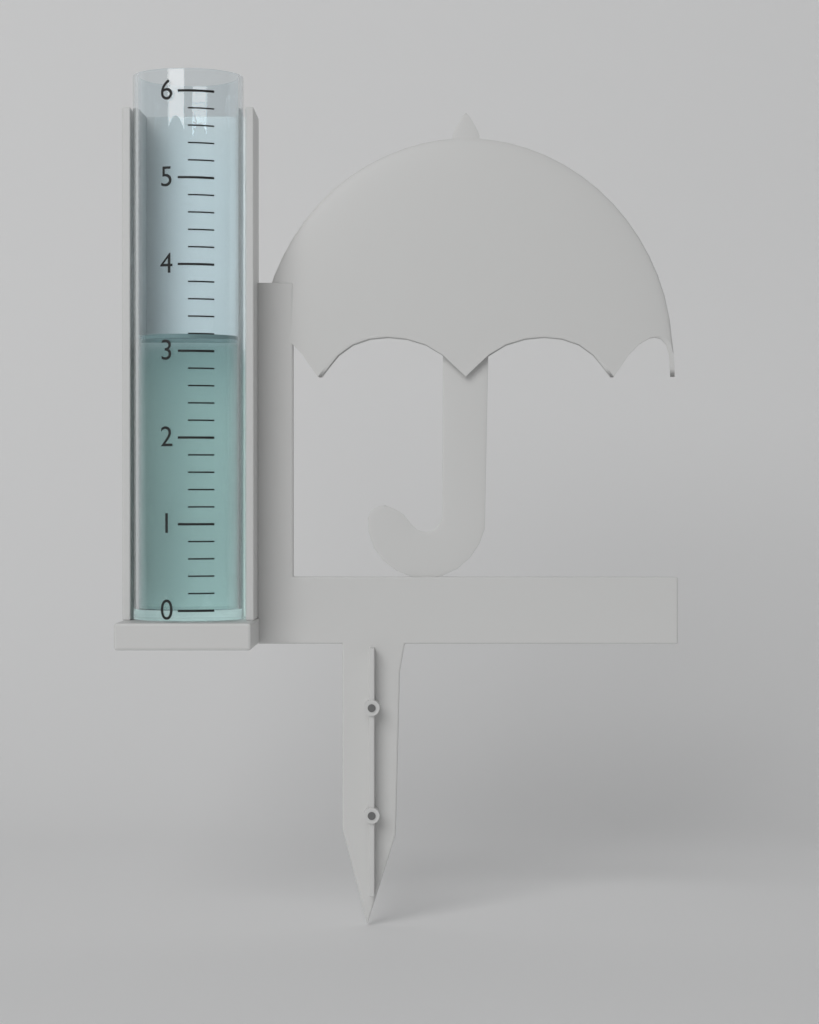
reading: 3.2 (no unit)
